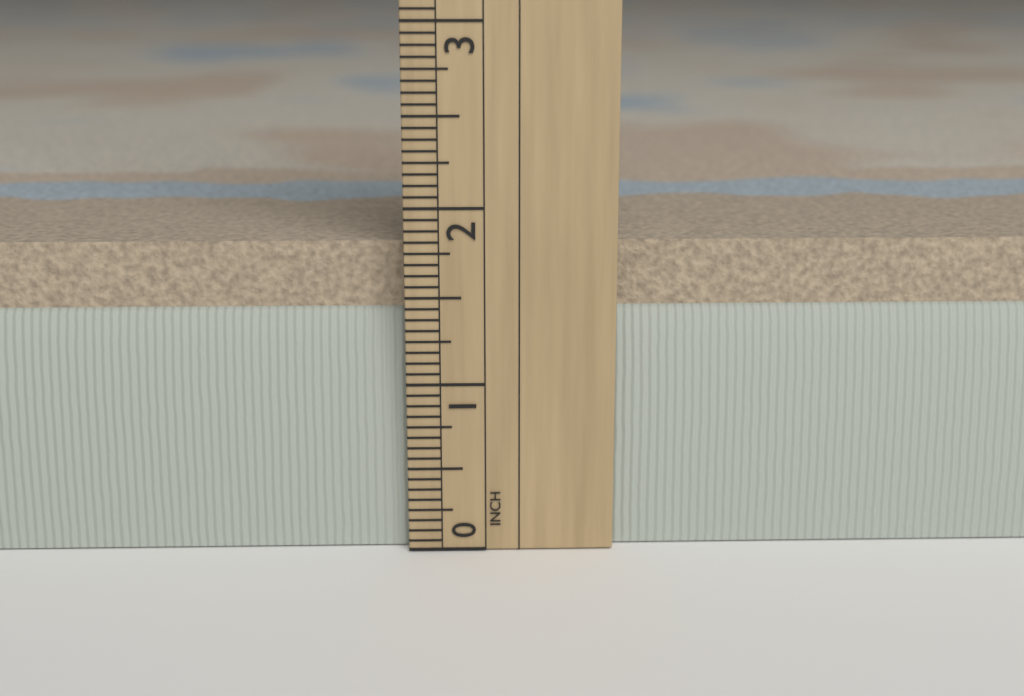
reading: 1.8125 in
